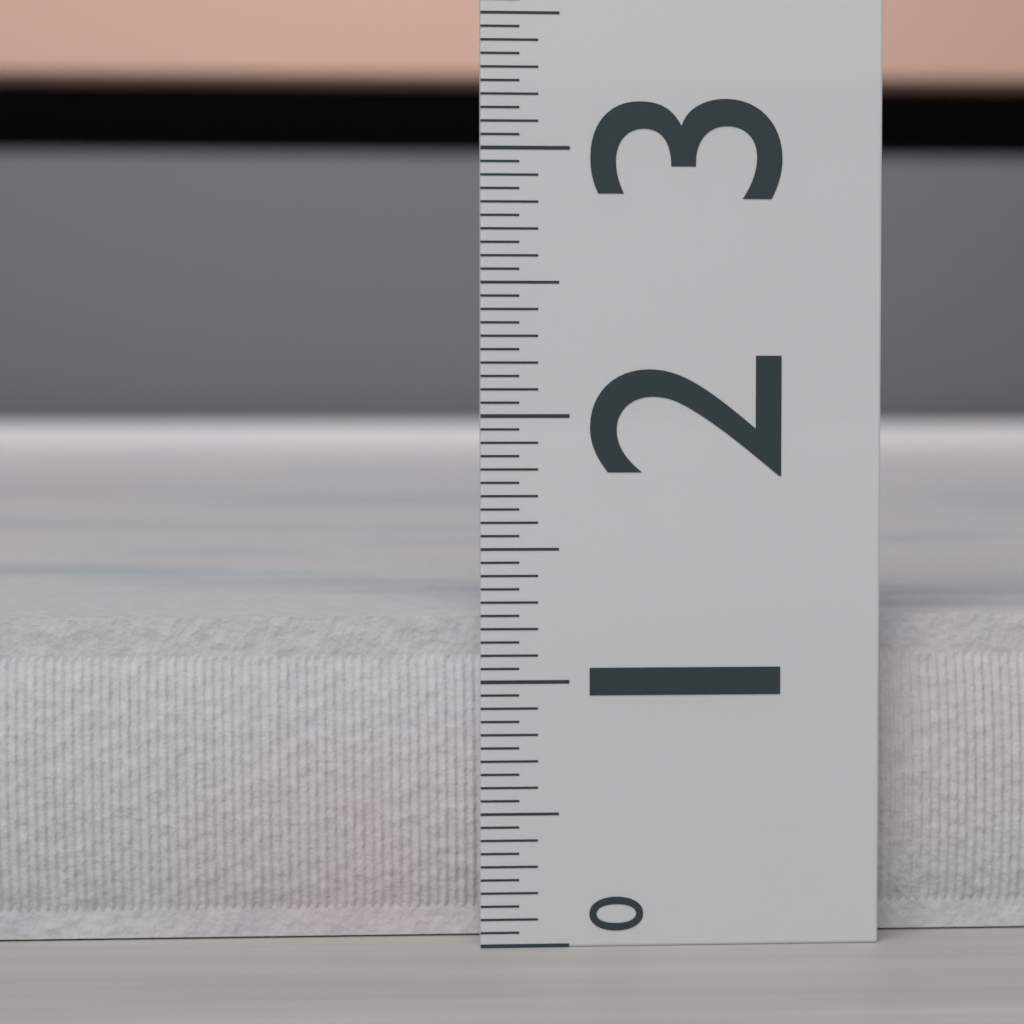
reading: 1.25 (no unit)
